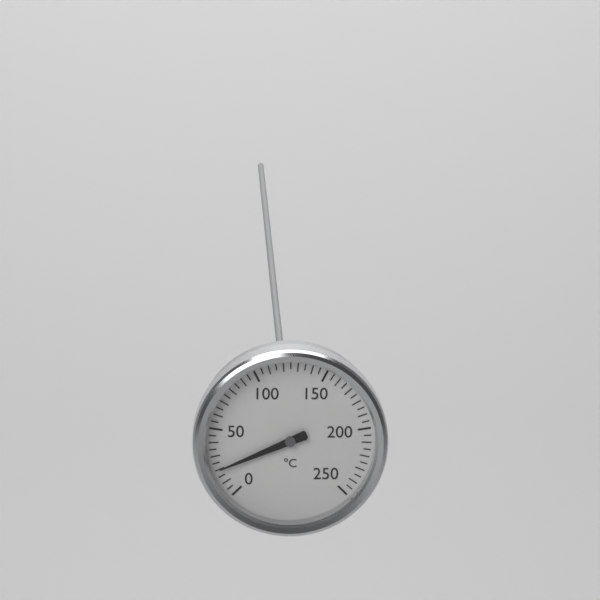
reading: 20 °C
